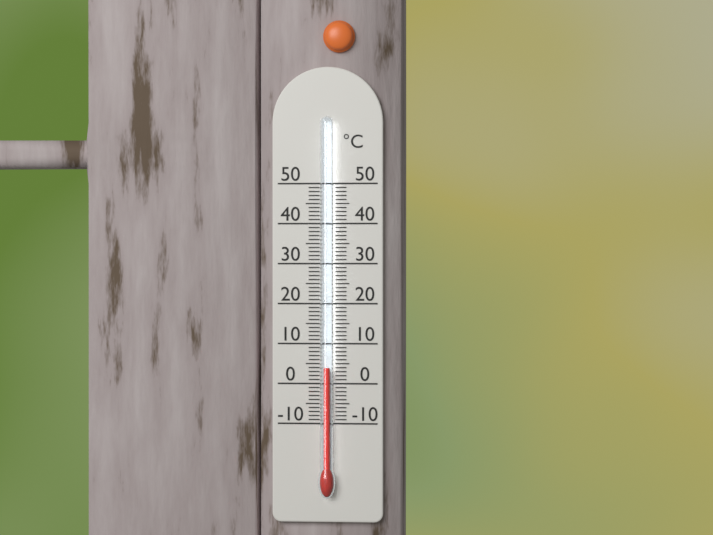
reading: 4 °C
